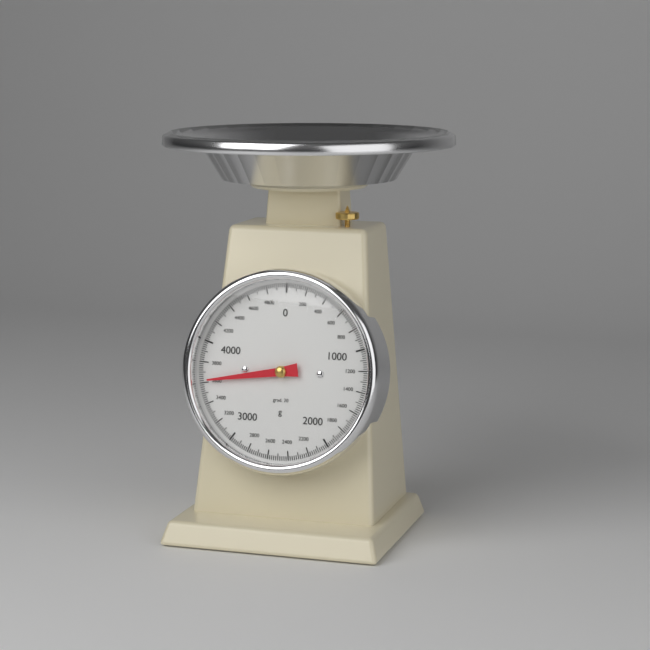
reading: 3620 g
